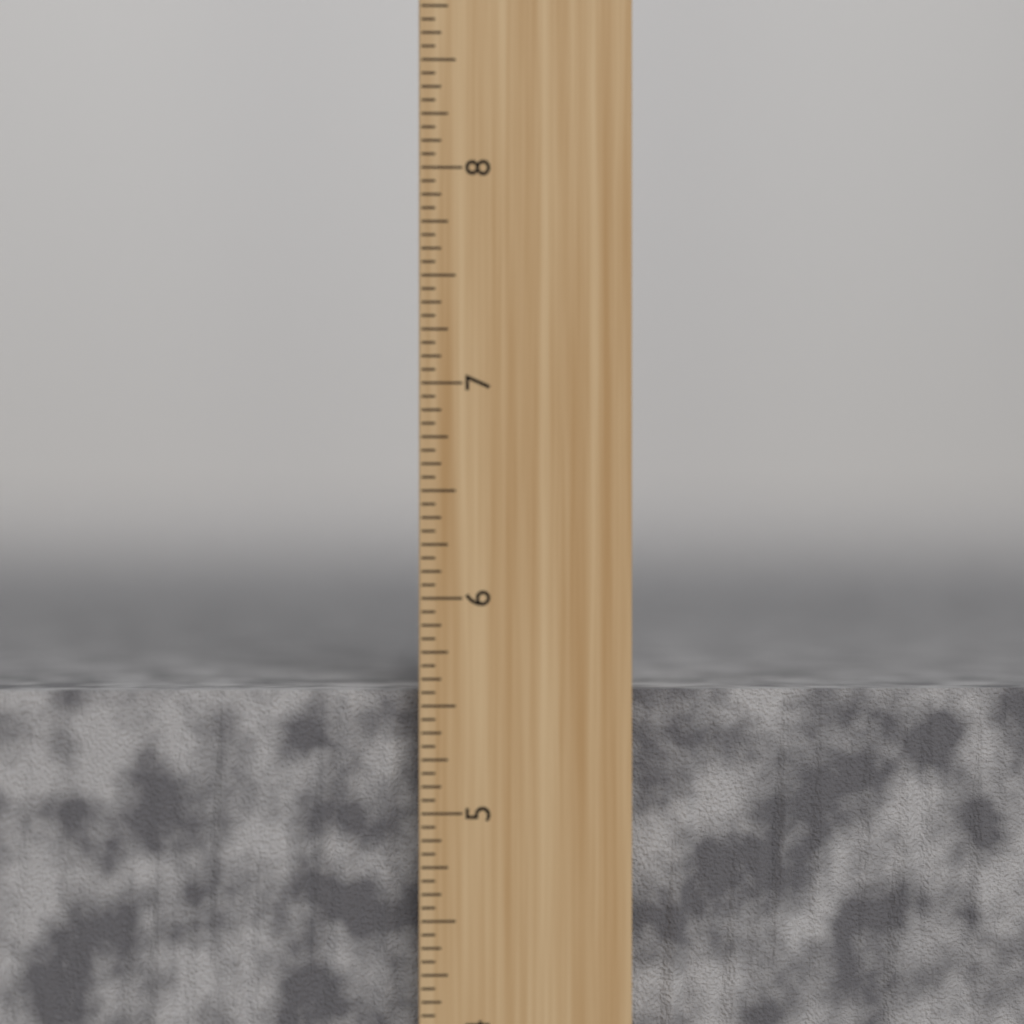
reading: 5.5625 inch
